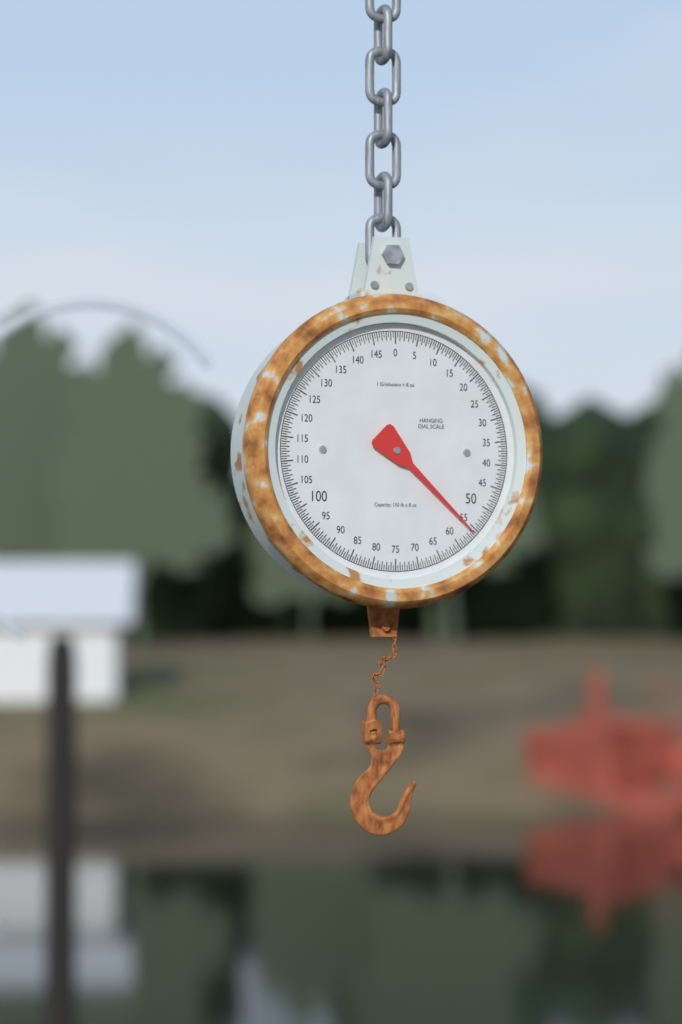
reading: 56.0 lb
